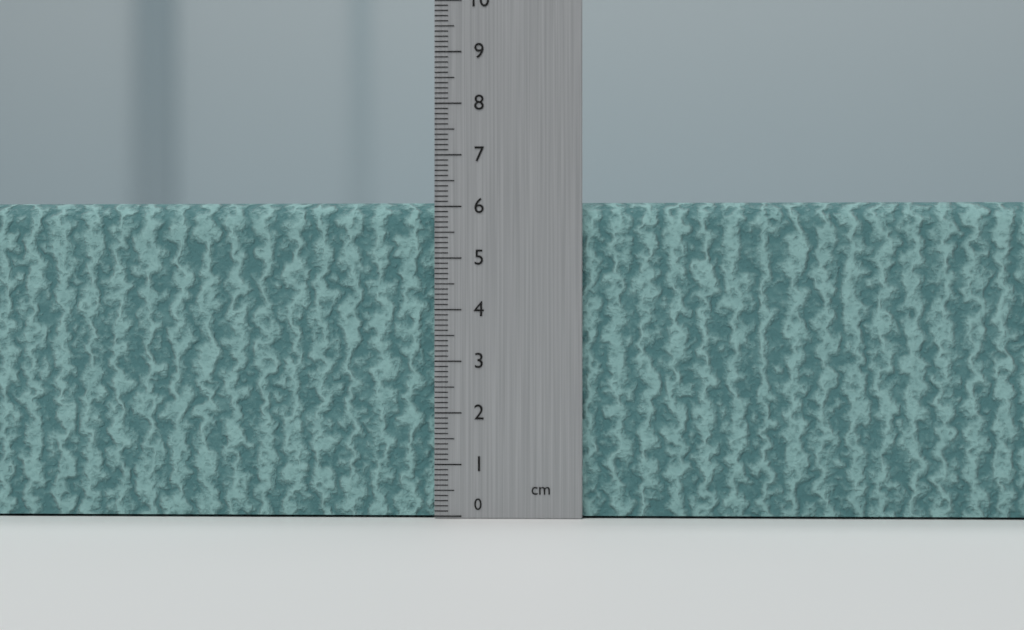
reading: 6.1 cm
